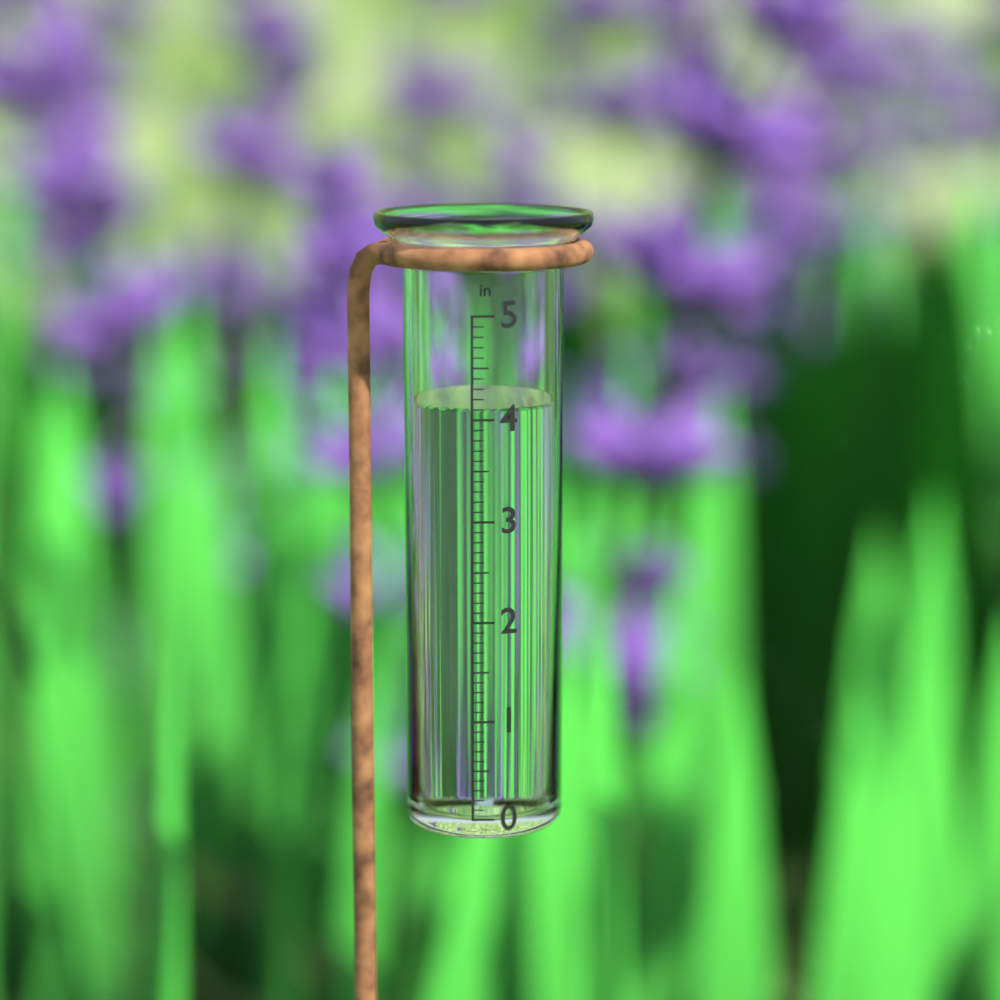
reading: 4.1 in
